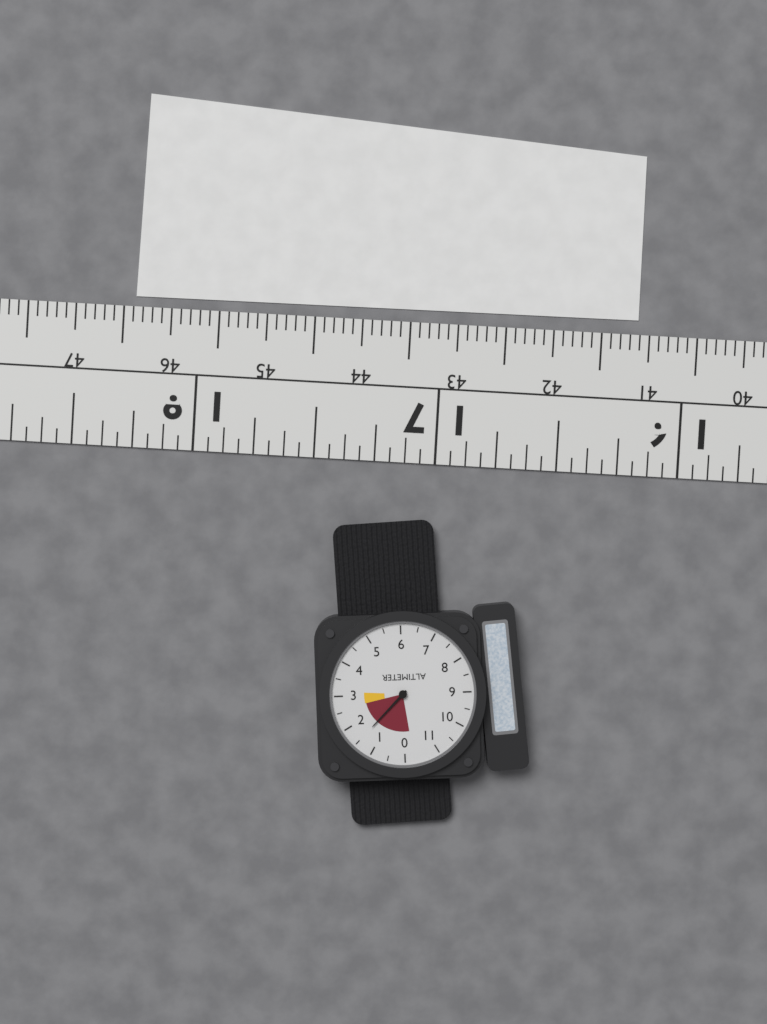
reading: 1.5 (no unit)
